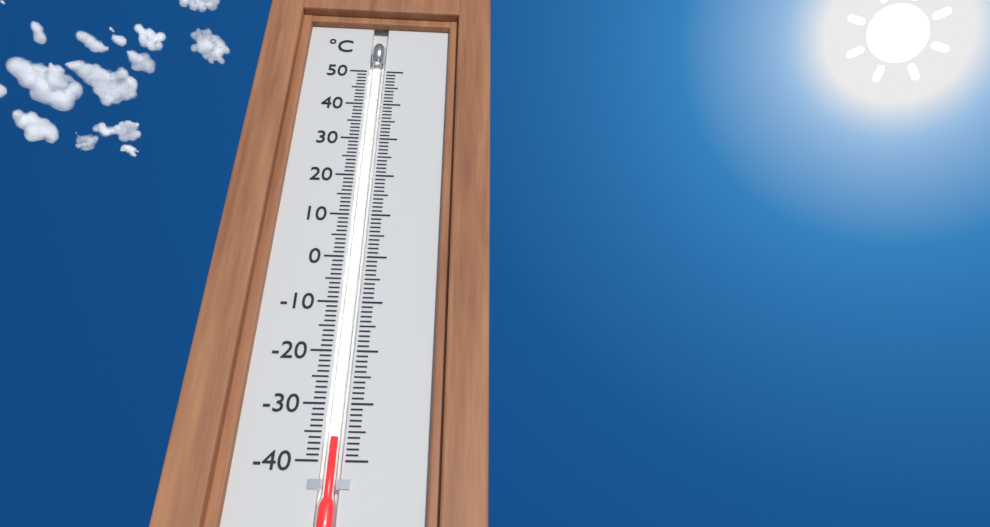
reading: -36 °C
